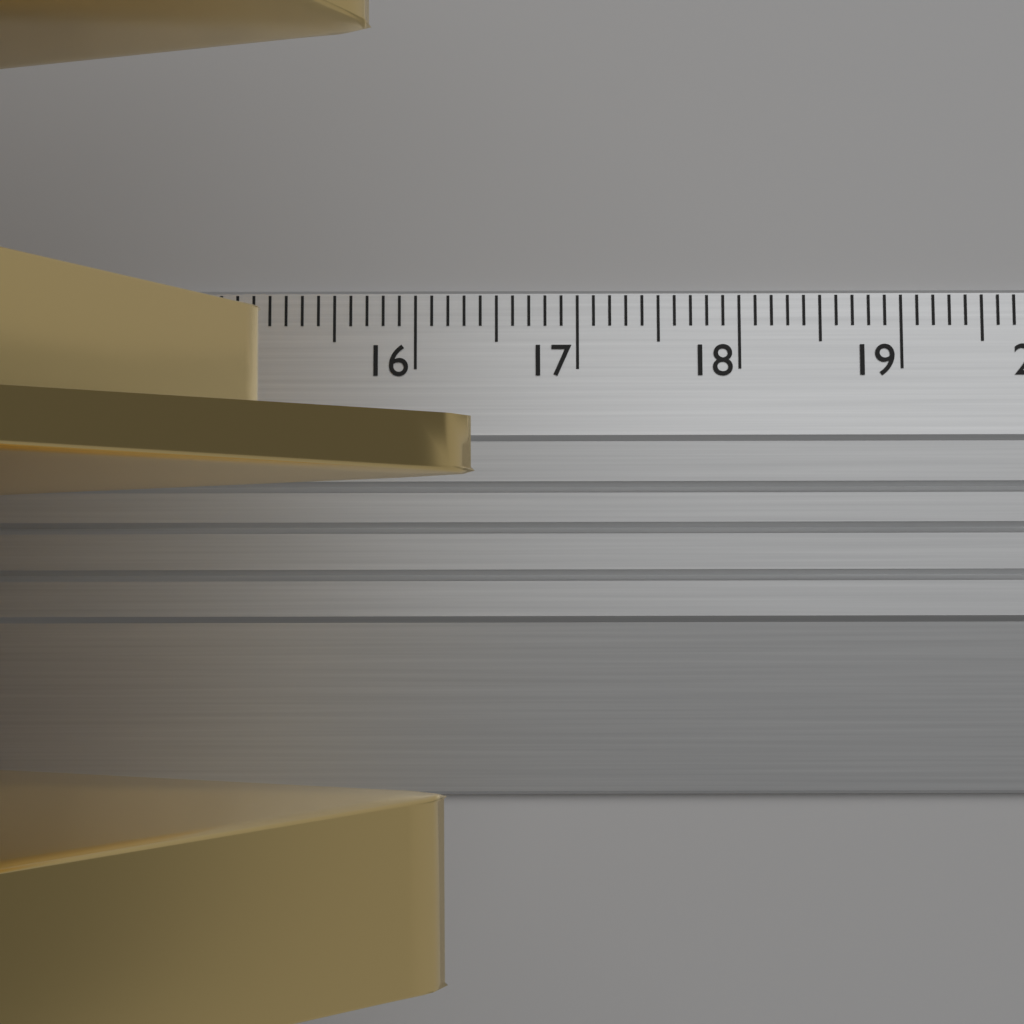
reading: 16.5 cm
